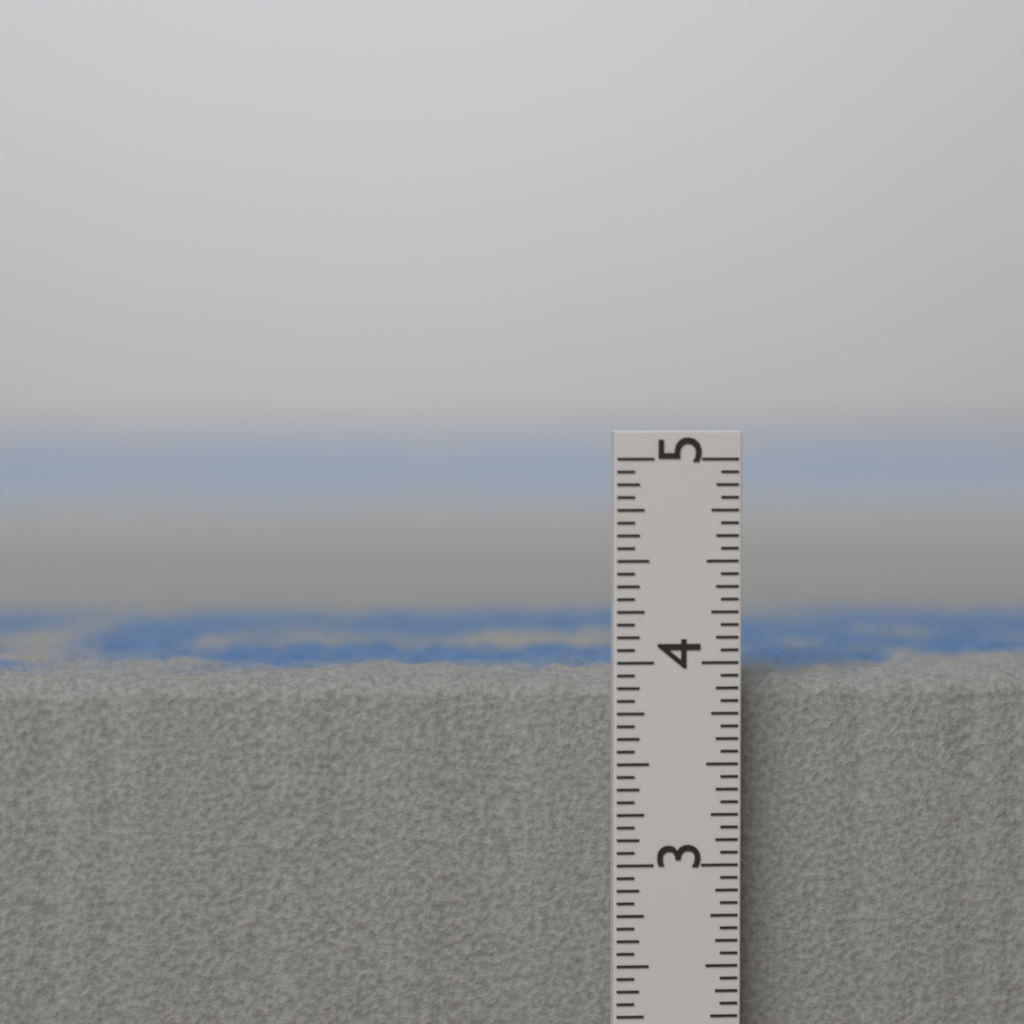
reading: 3.9375 in
